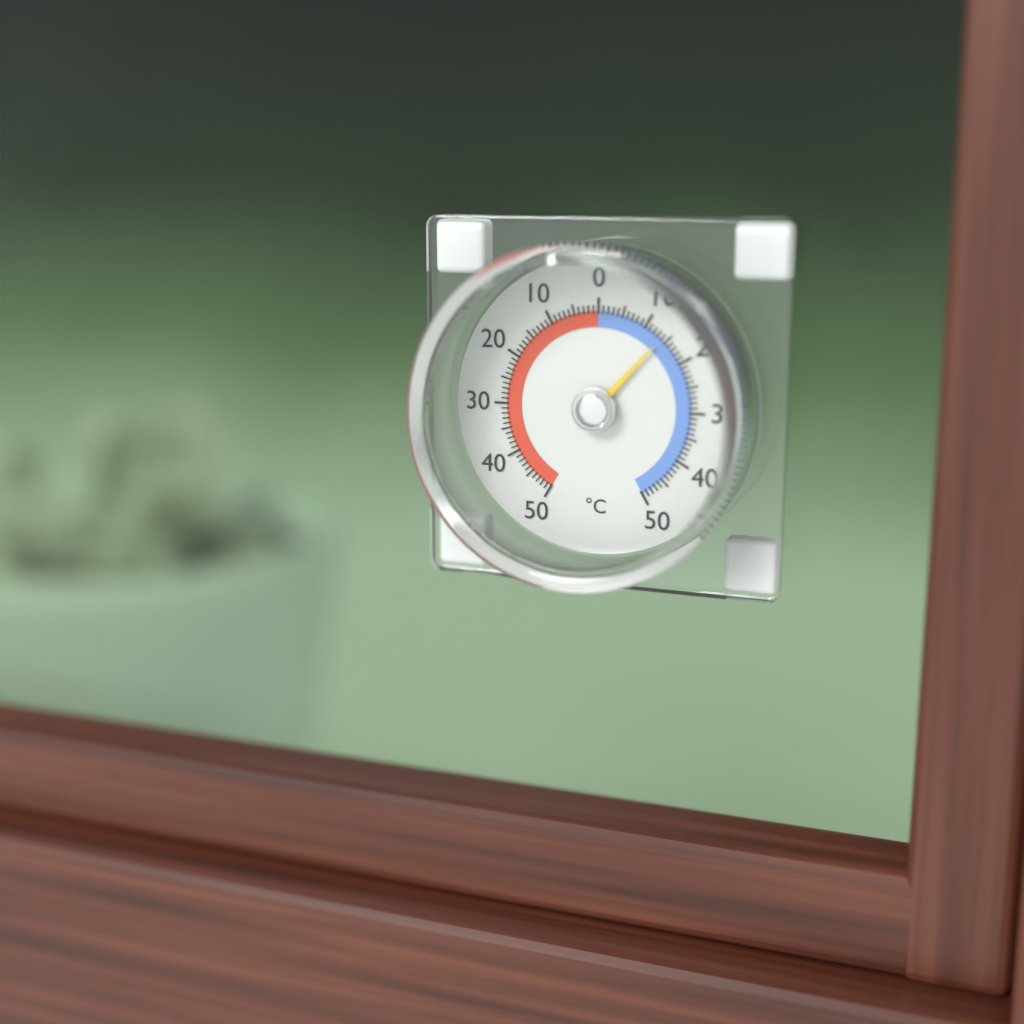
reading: -14 °C
